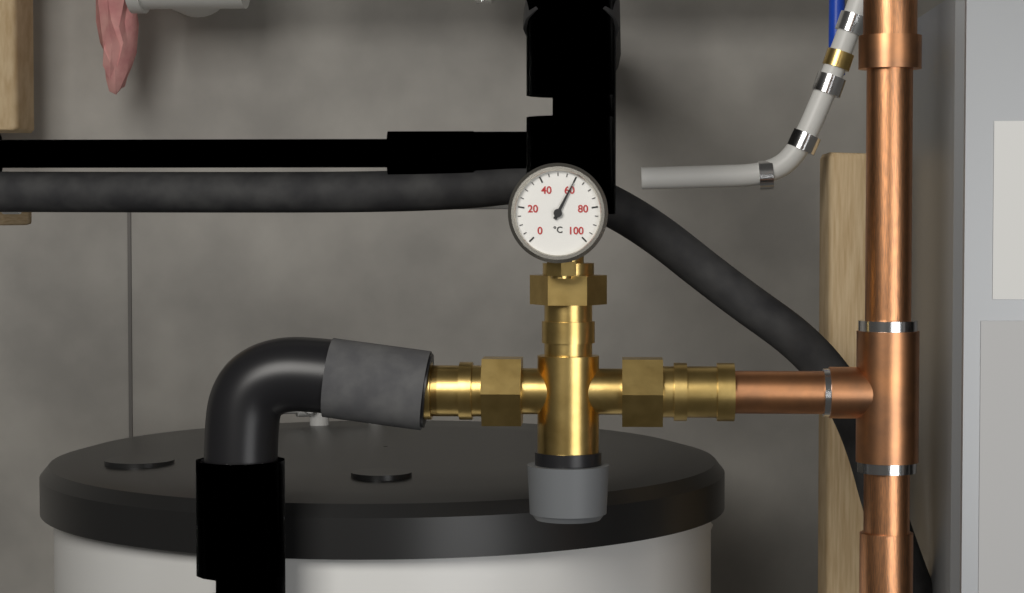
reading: 60 °C
